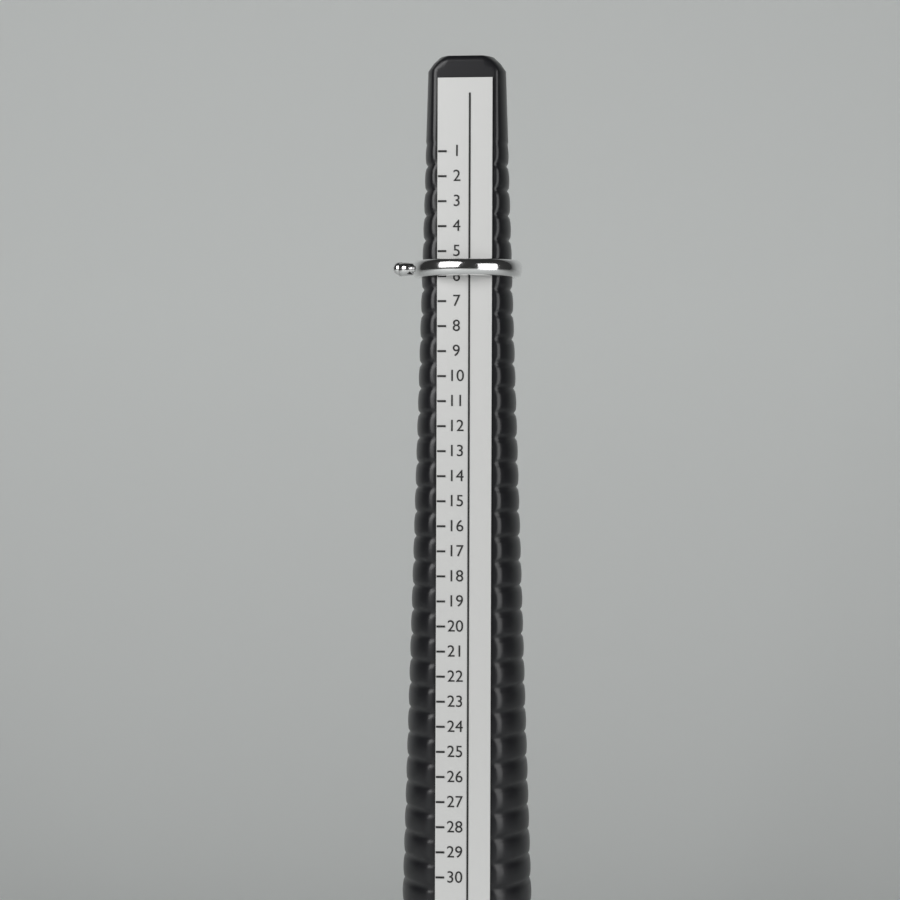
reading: 6 (no unit)
